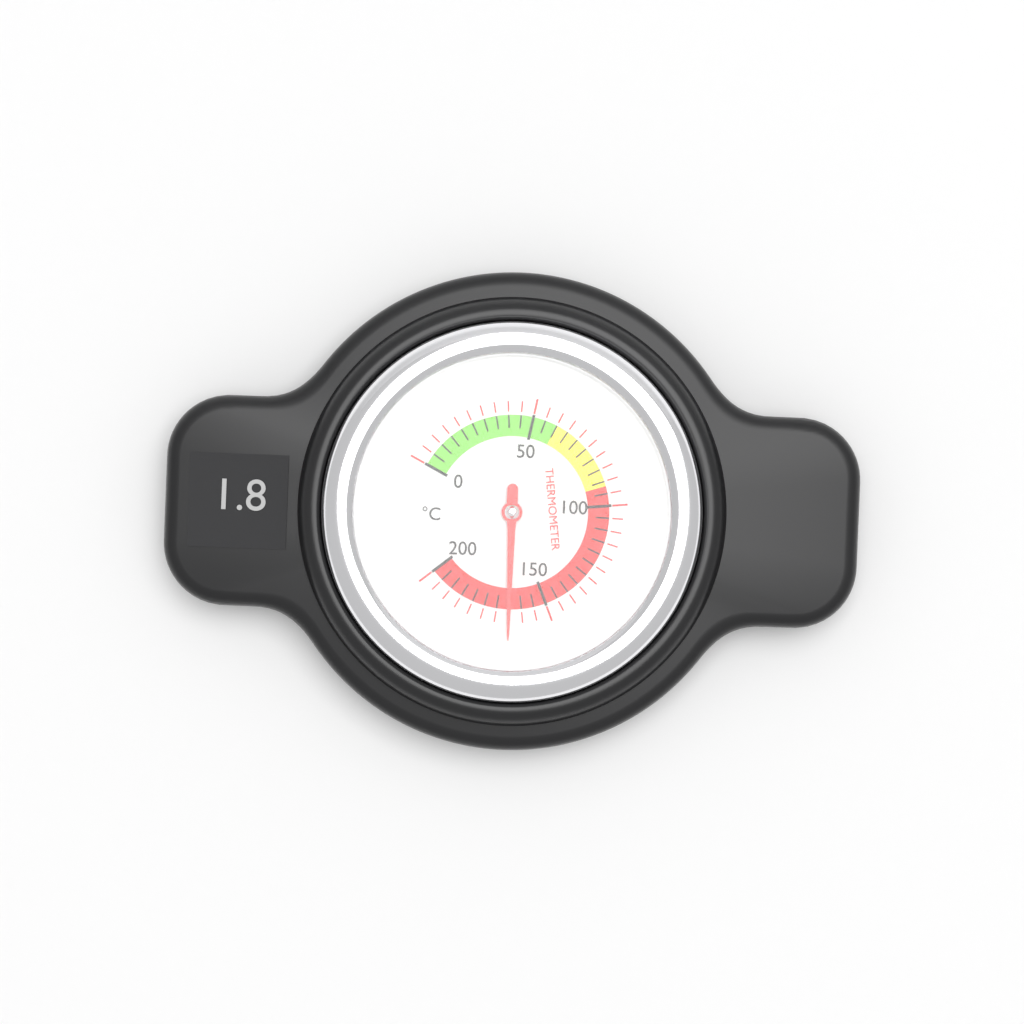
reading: 165 °C
